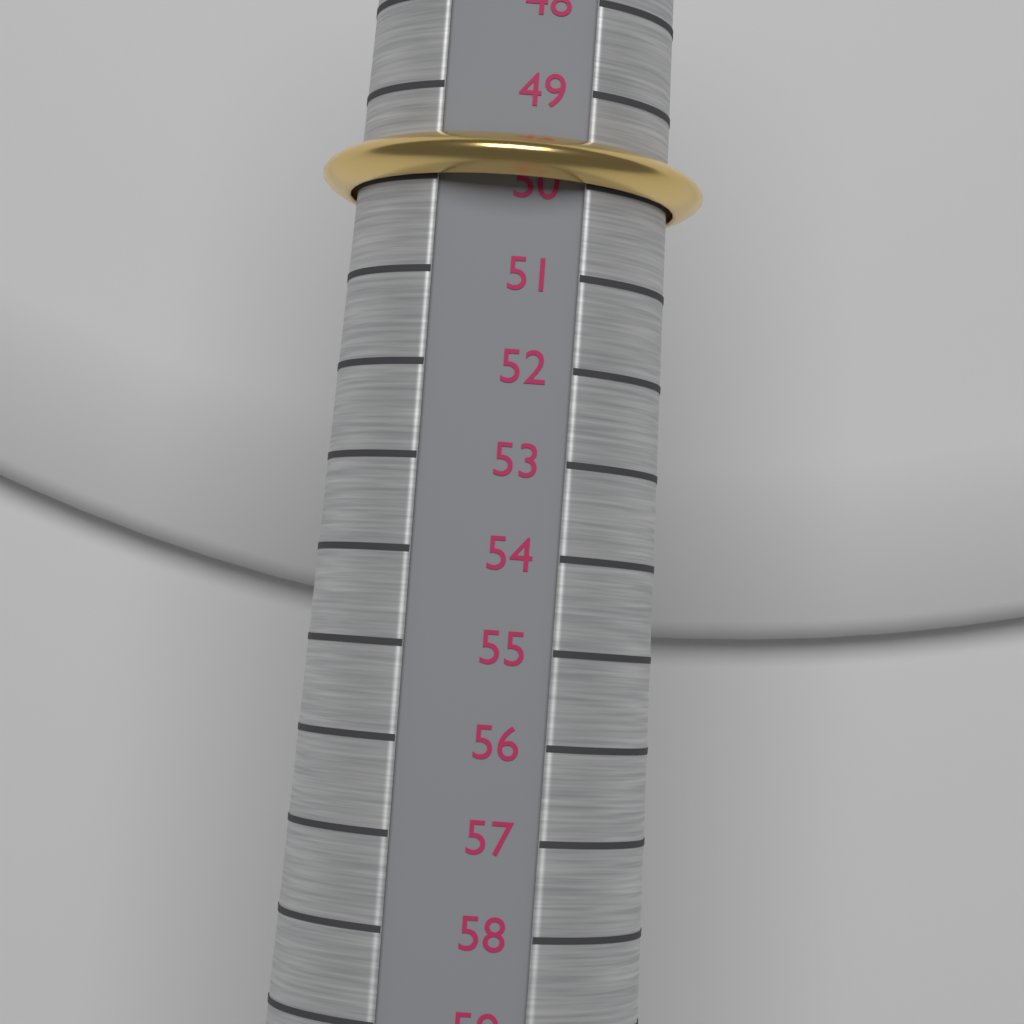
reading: 50 (no unit)
